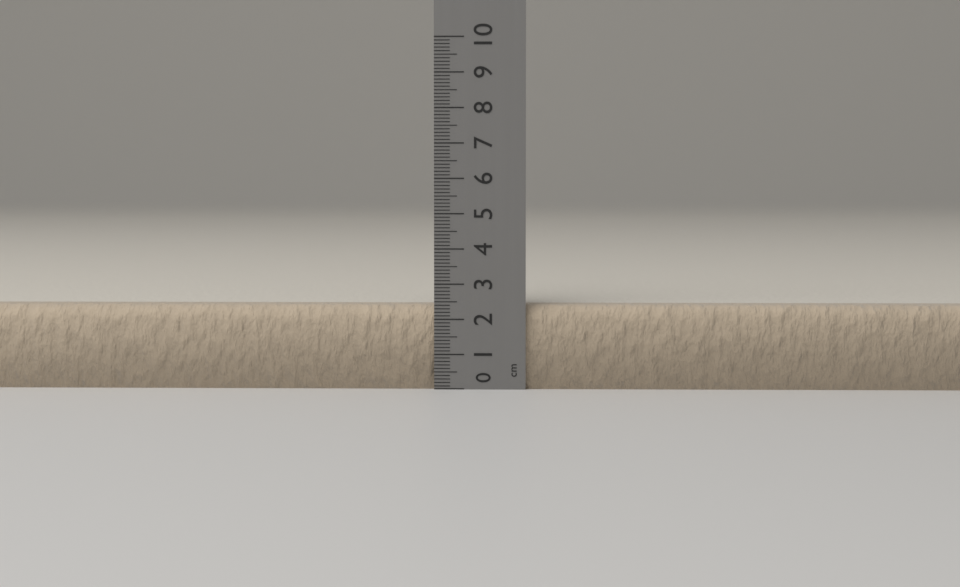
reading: 2.4 cm
